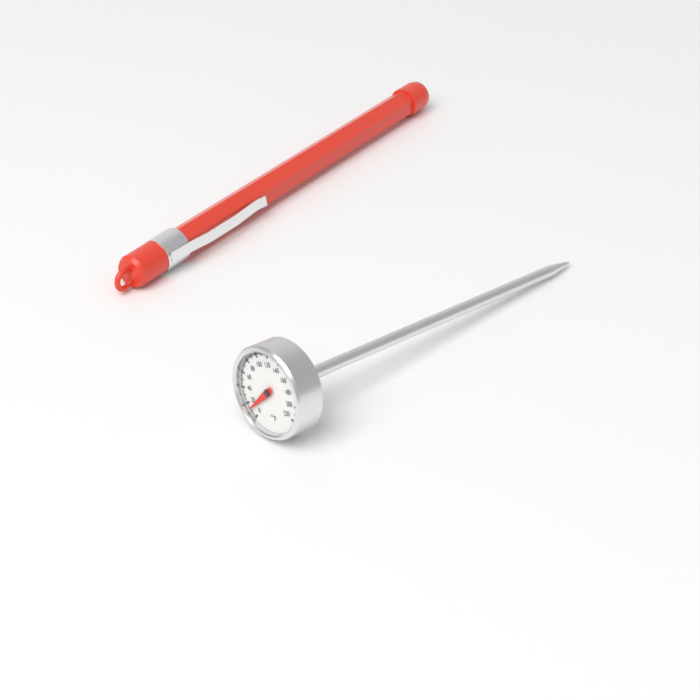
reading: 12 °F
